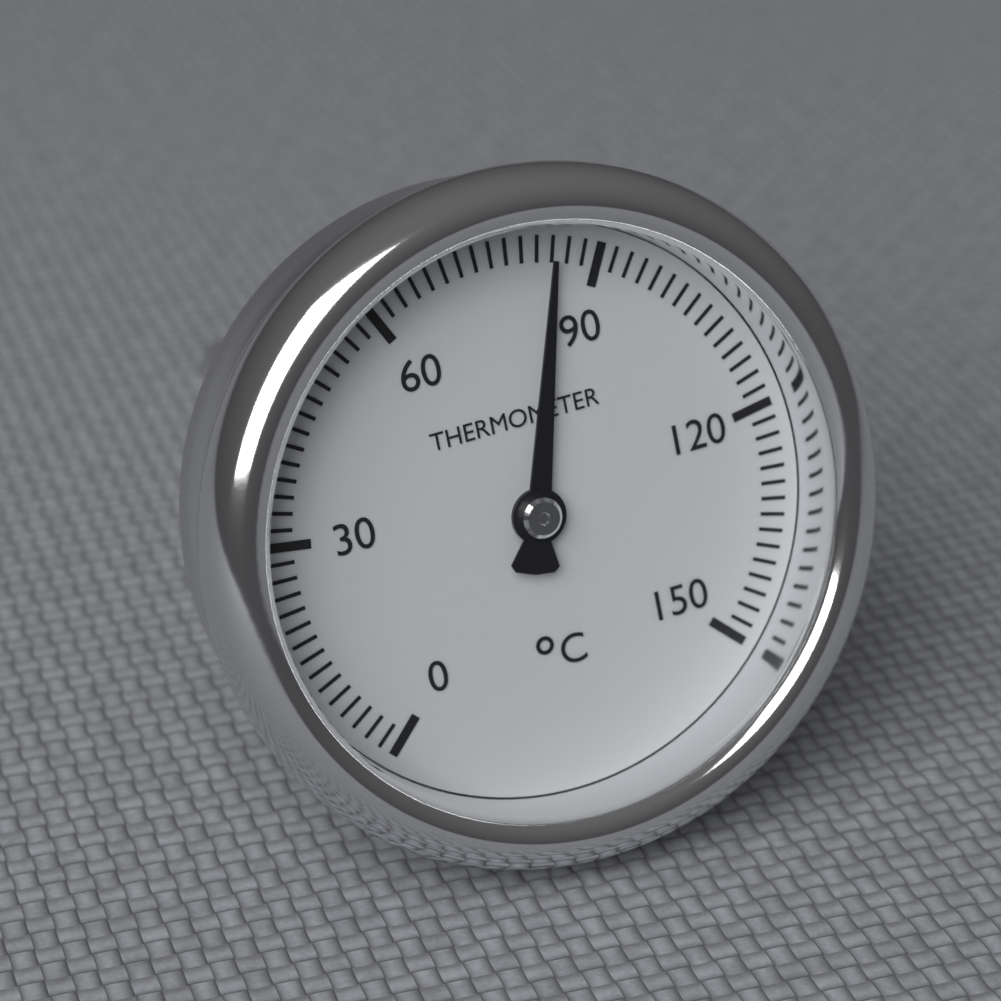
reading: 84 °C
